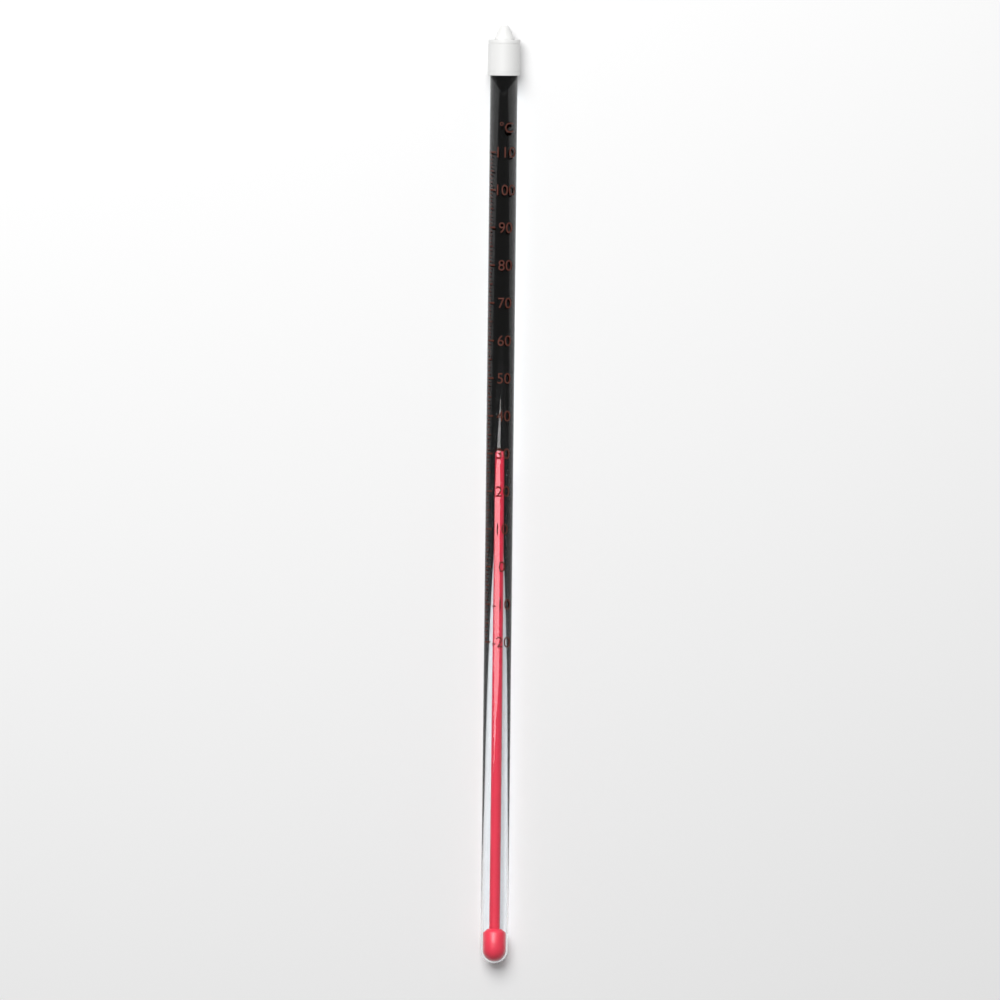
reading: 28 °C
